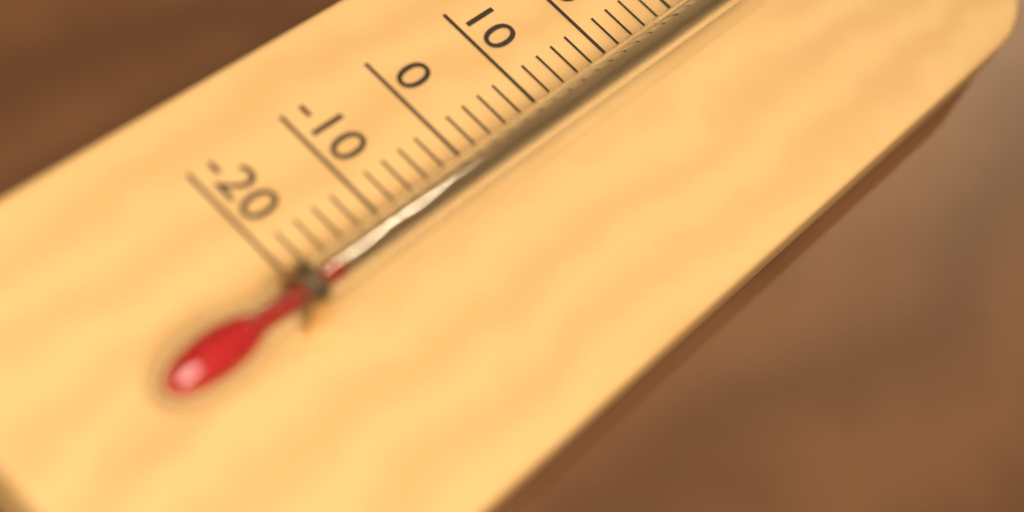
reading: -18 °C
